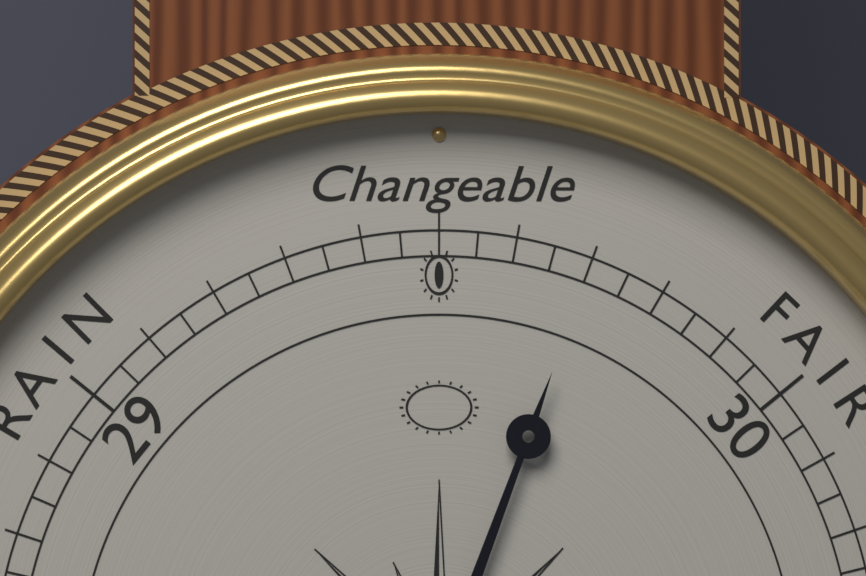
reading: 29.70 (no unit)
